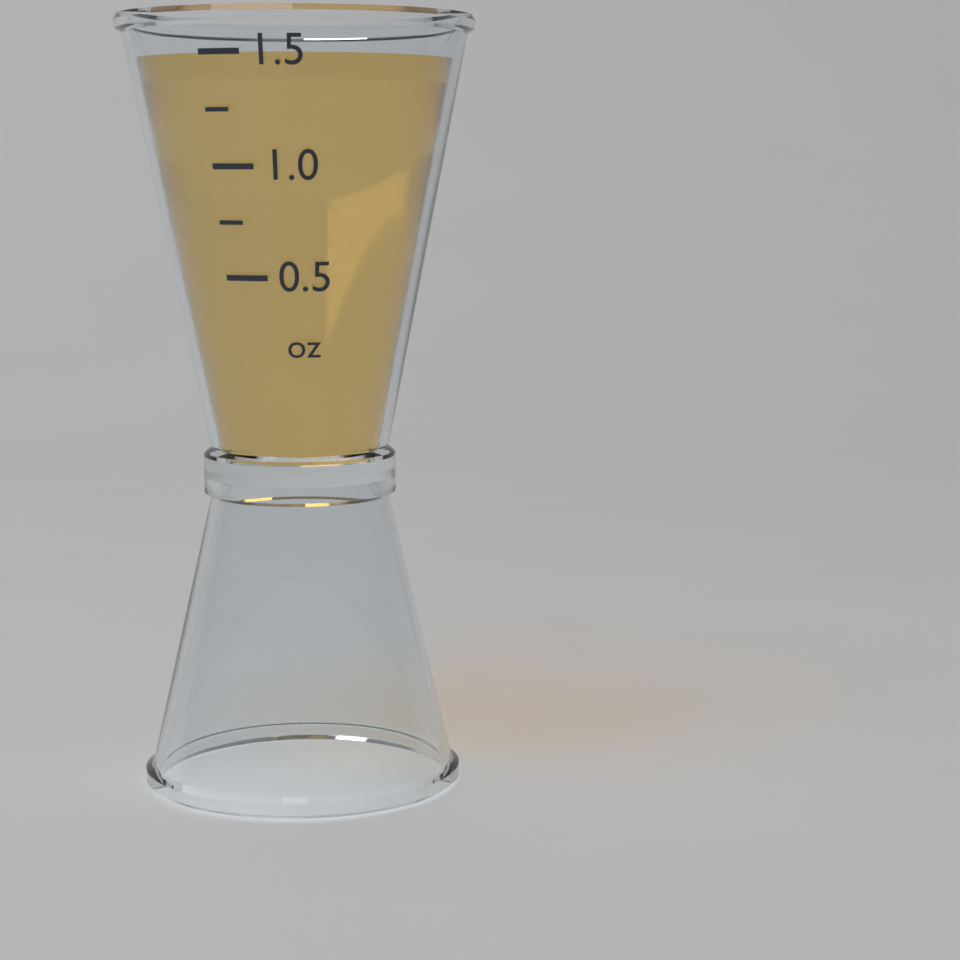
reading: 1.50 oz
